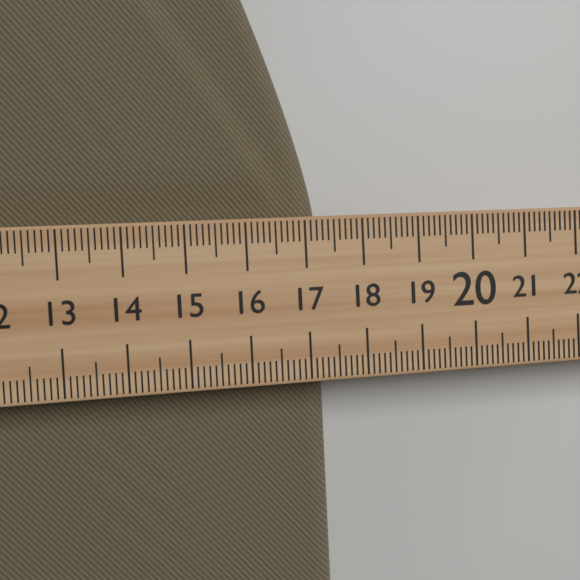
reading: 17.4 (no unit)
